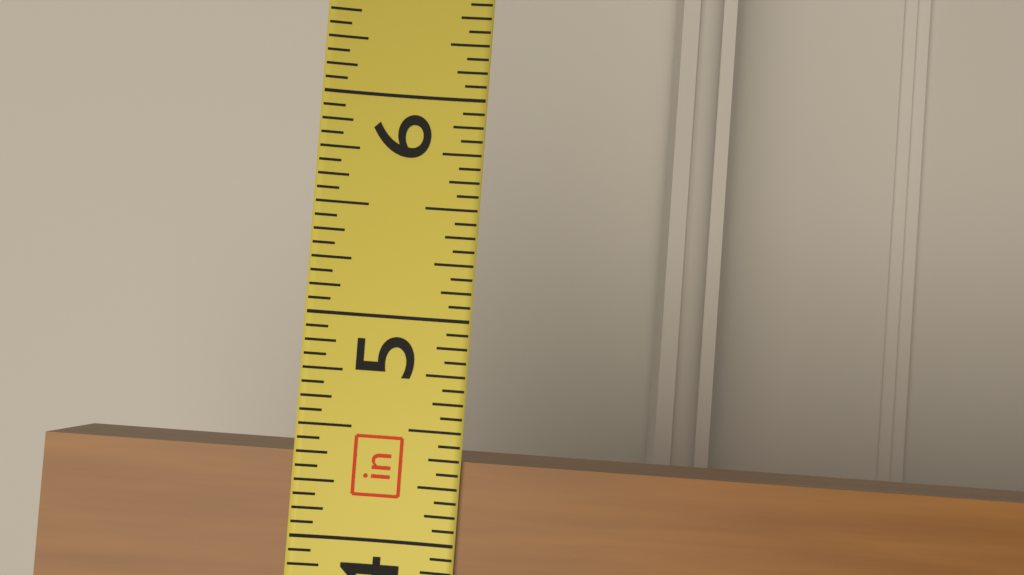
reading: 4.3750 in
